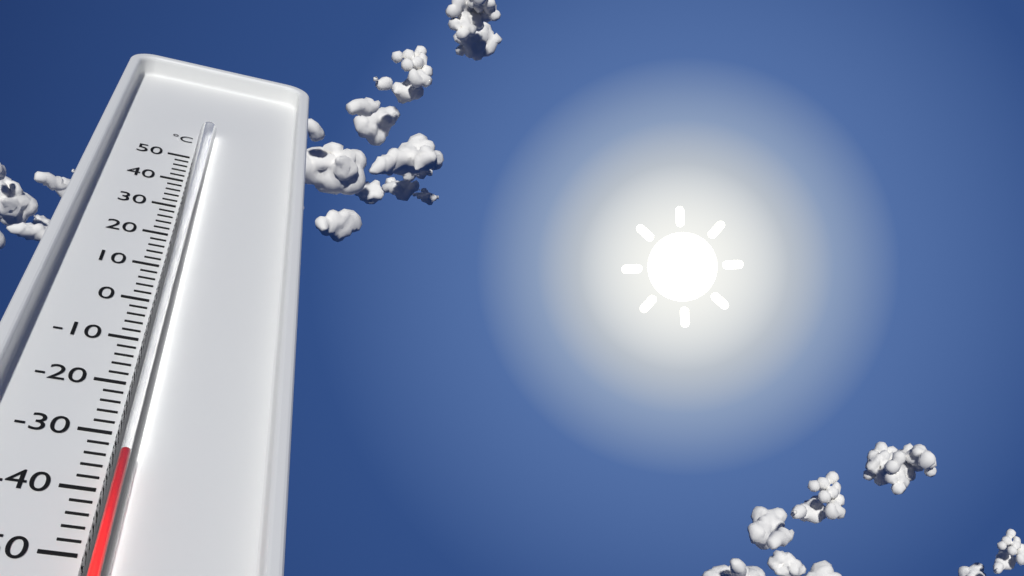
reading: -36 °C
